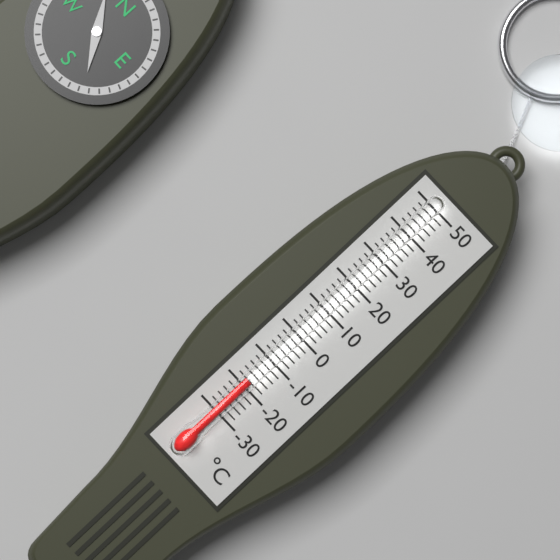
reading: -18 °C
